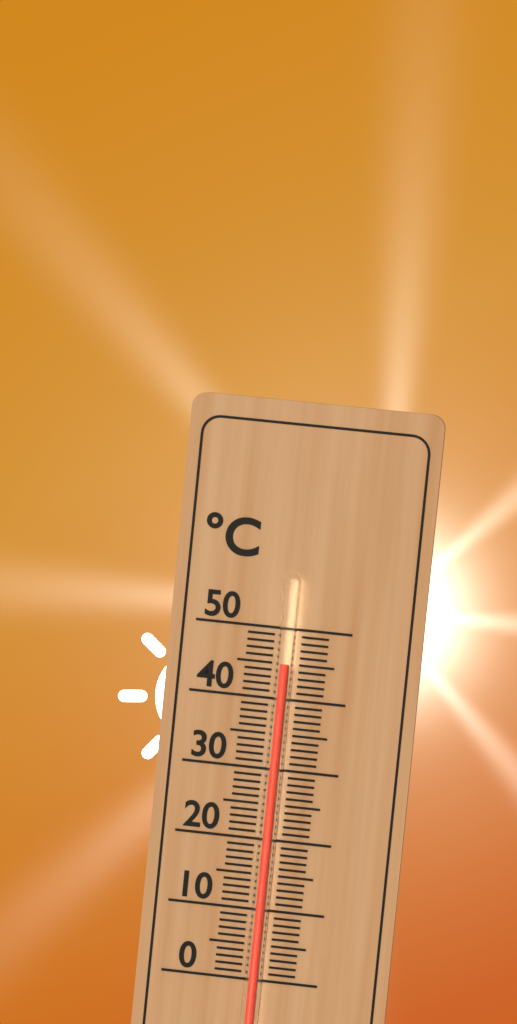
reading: 45 °C
